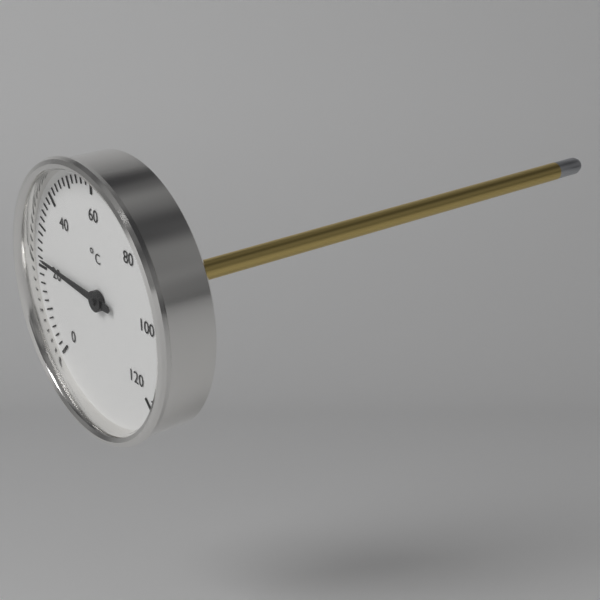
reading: 22 °C
